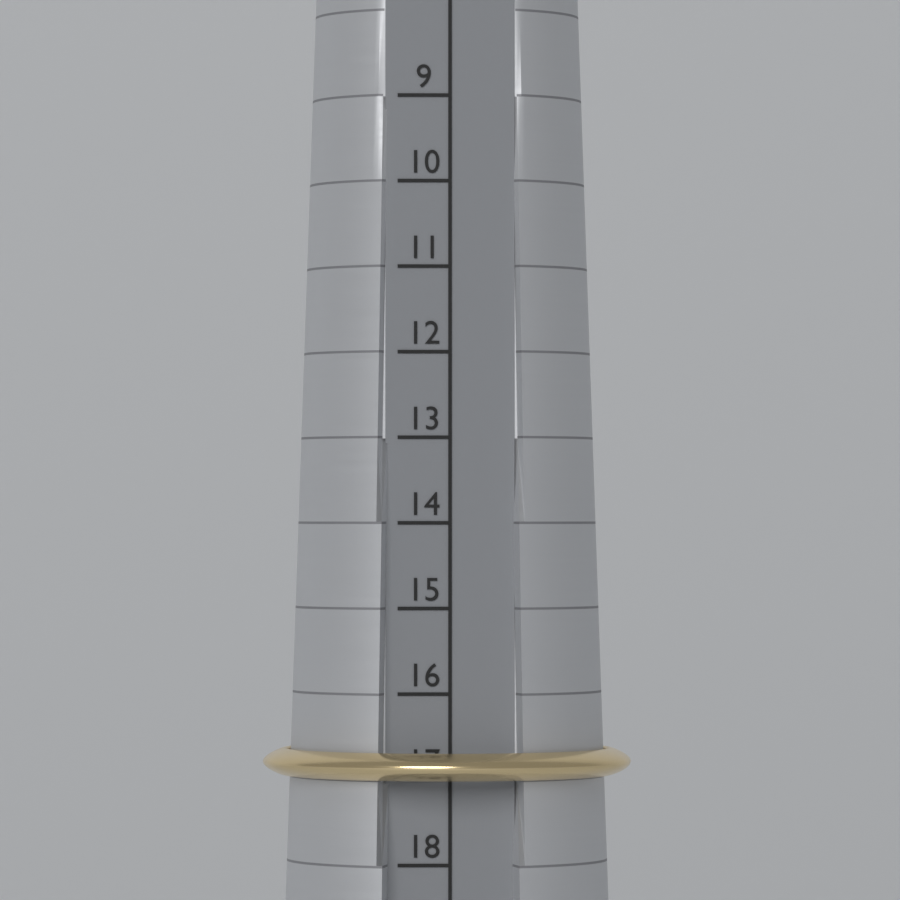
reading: 17 (no unit)
